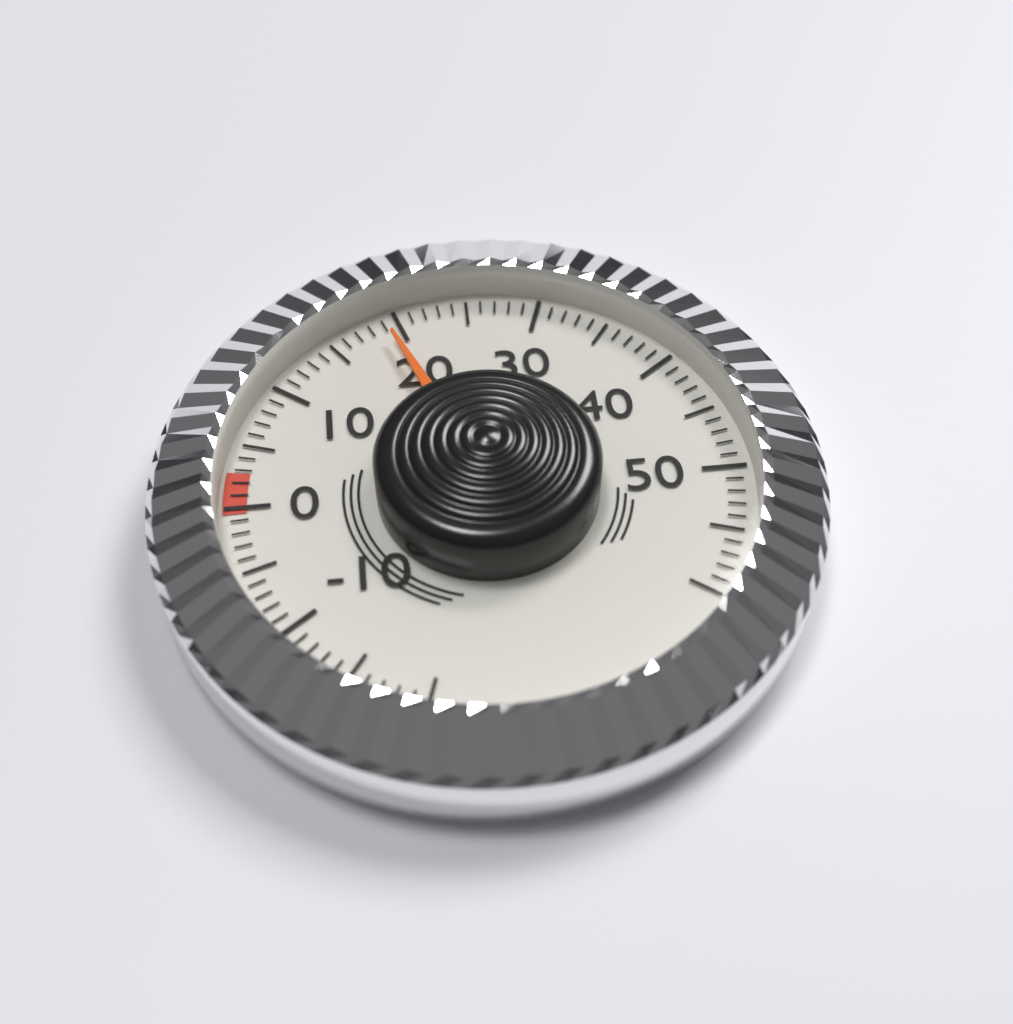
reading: 19 (no unit)
